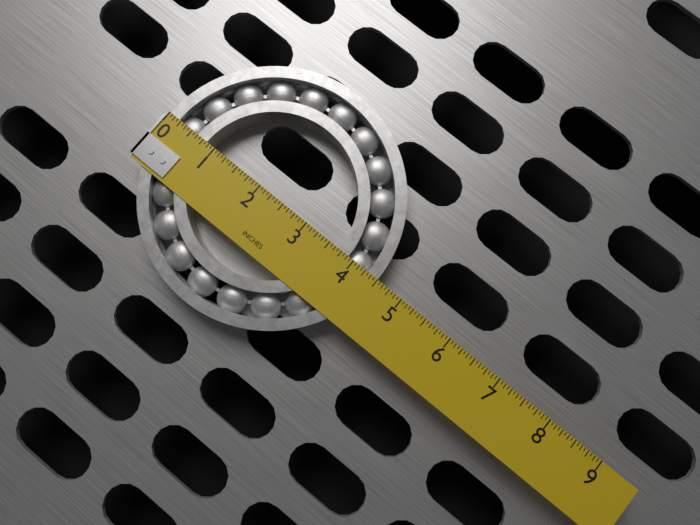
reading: 4.5000 in
